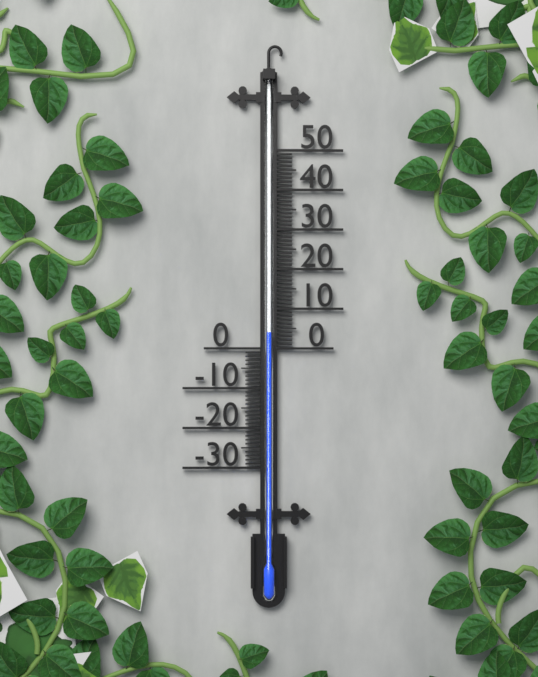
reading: 4 (no unit)
